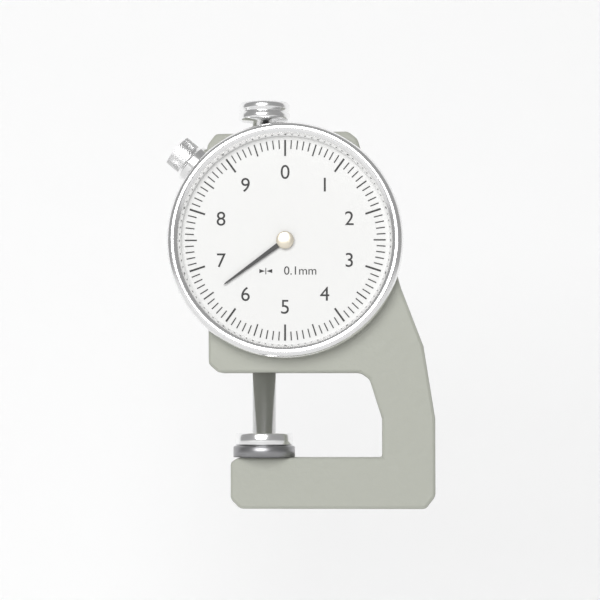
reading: 6.5 mm
